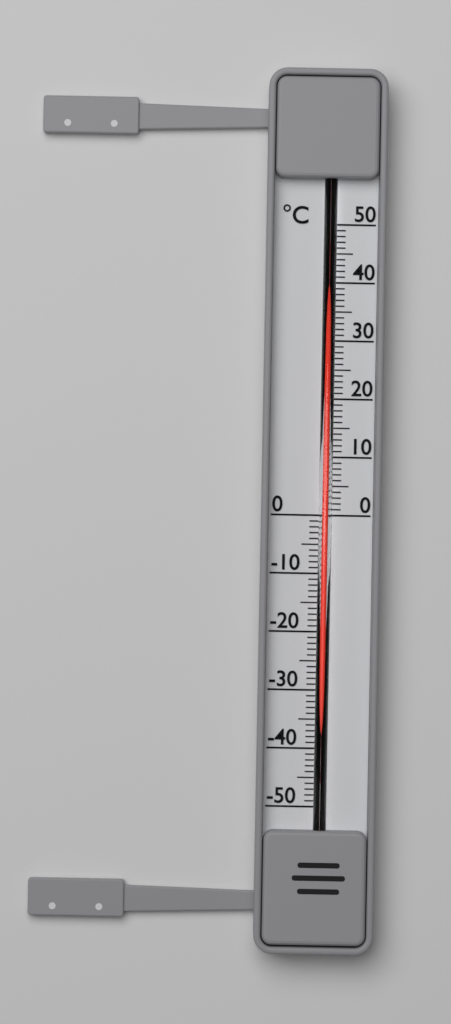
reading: 39 °C
